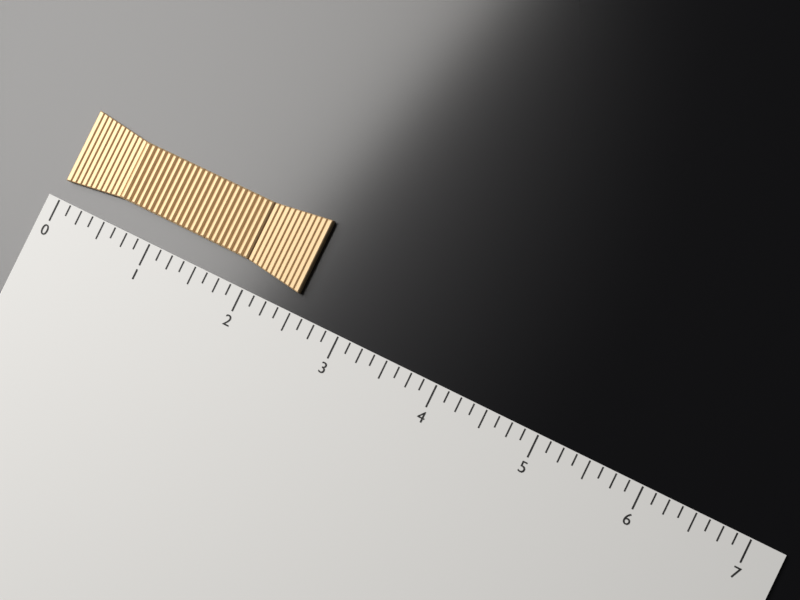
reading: 2.500 (no unit)
